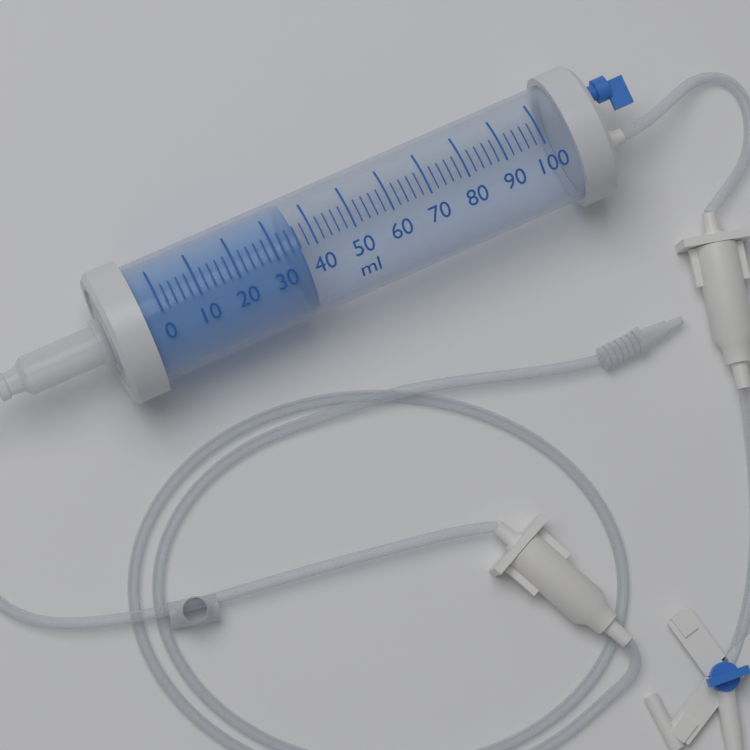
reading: 36 ml
